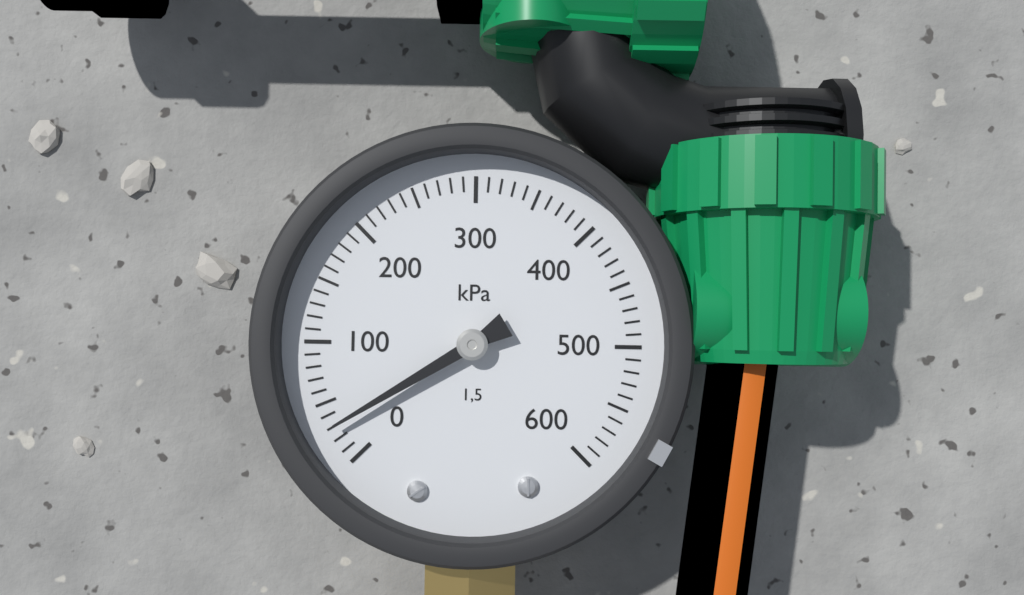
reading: 30 kPa
